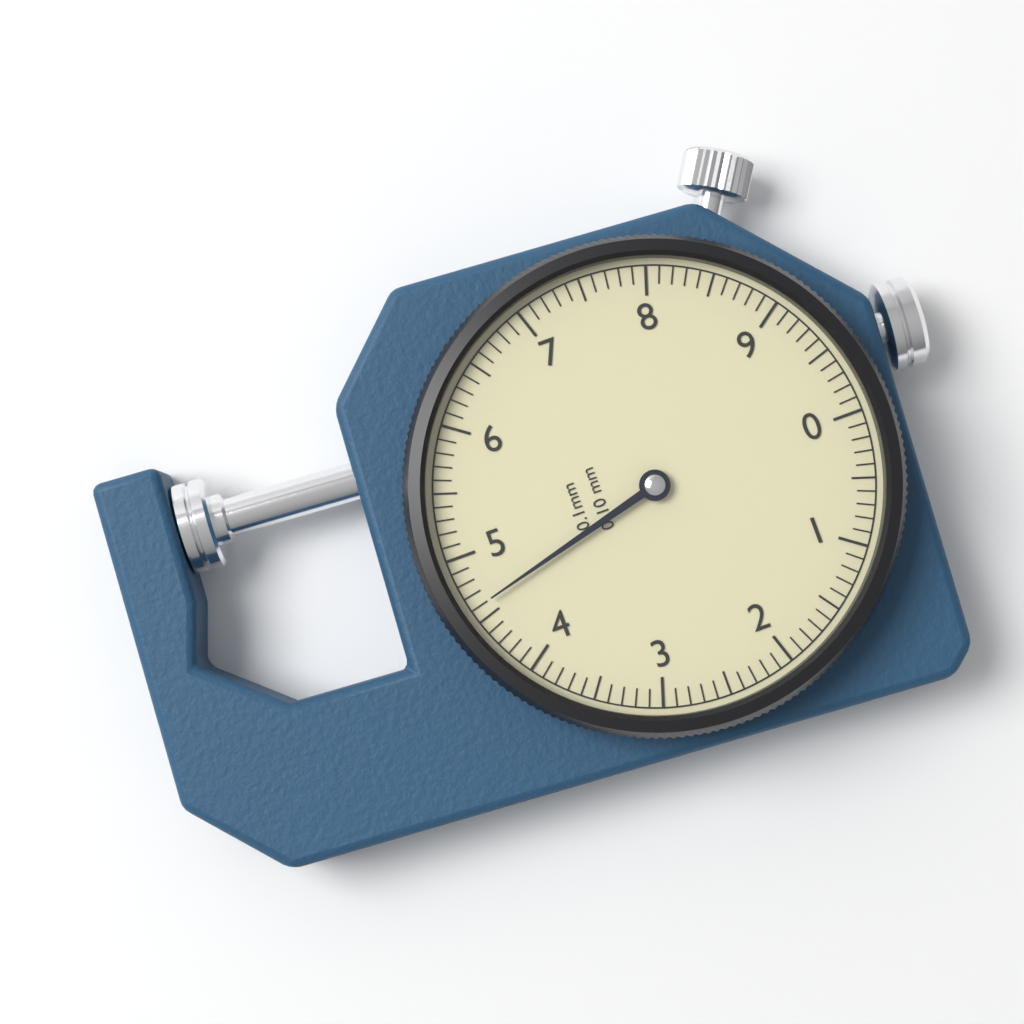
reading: 4.6 mm
